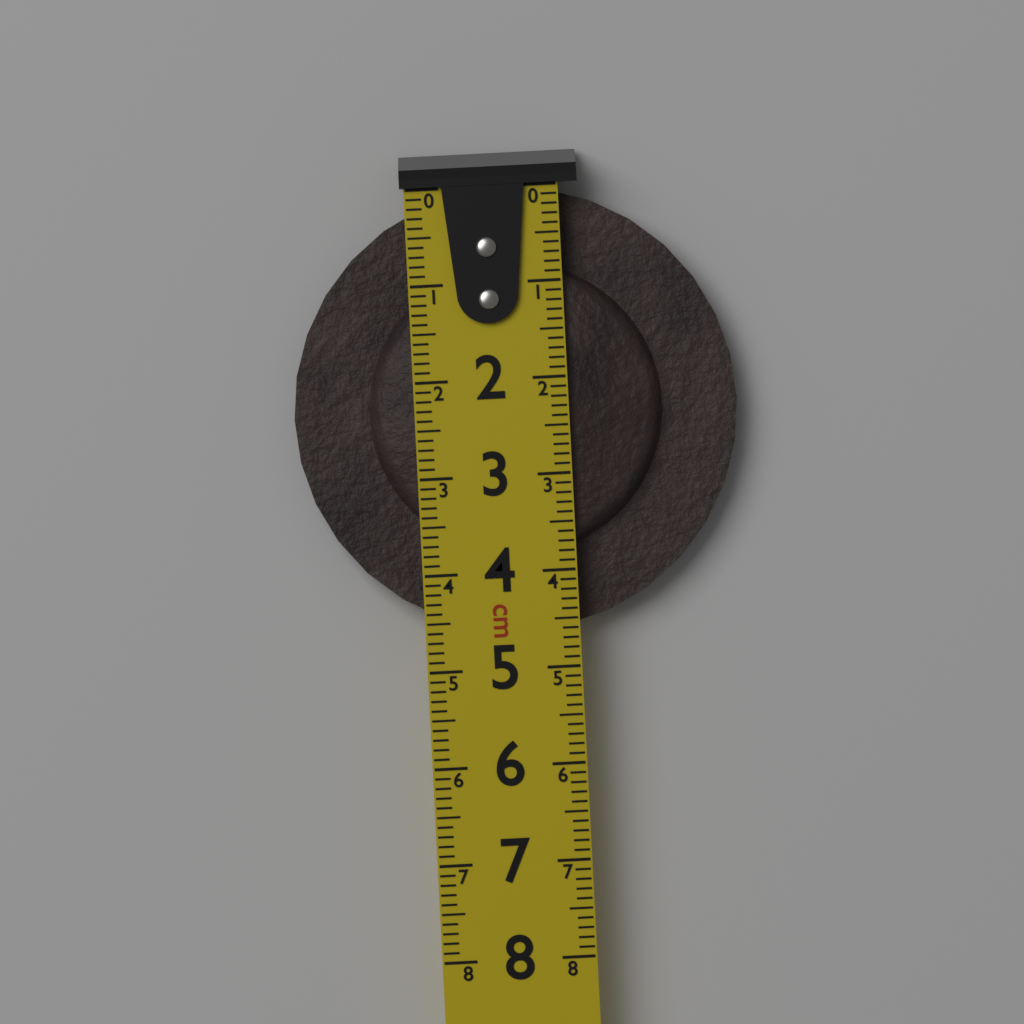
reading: 4.6 cm
